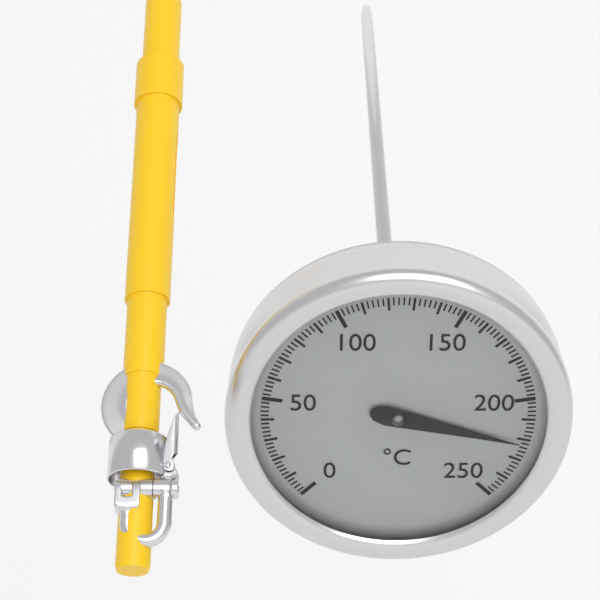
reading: 222 °C
